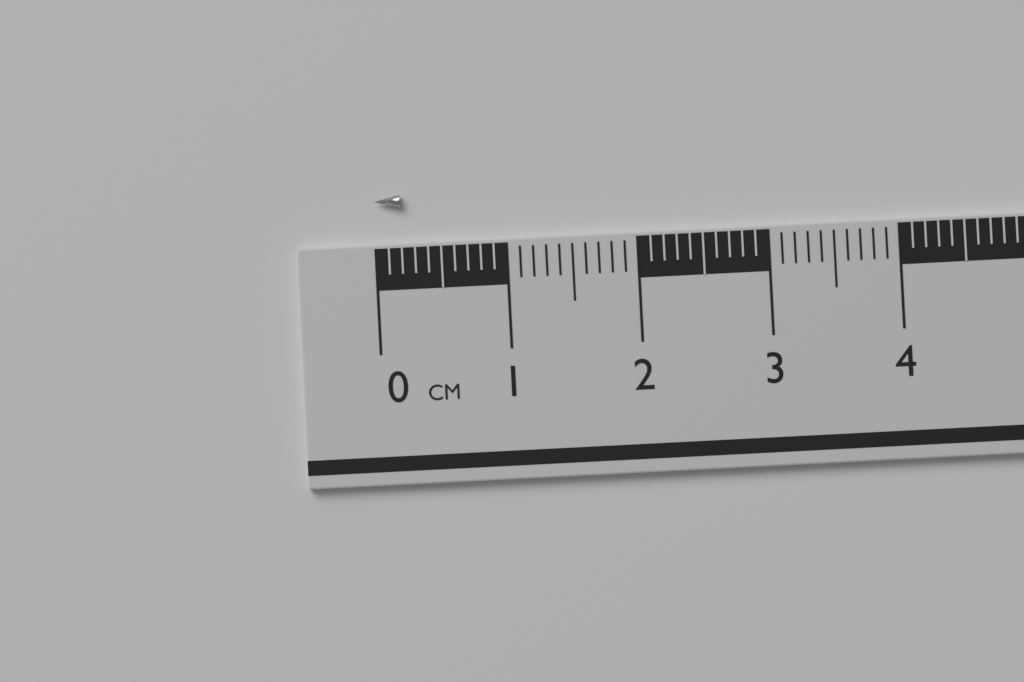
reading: 0.2 cm
